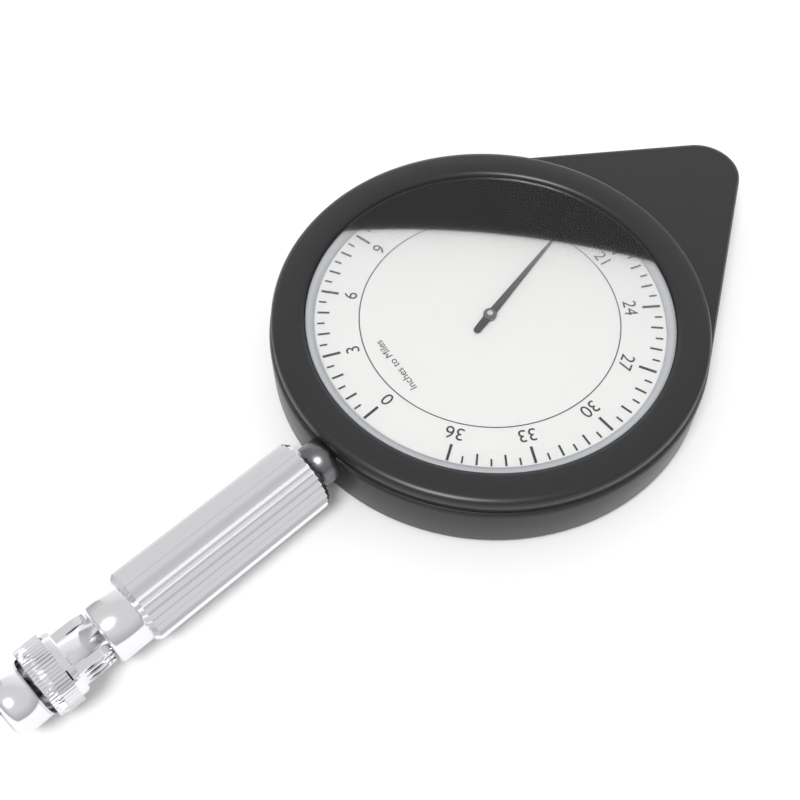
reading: 18.5 miles
